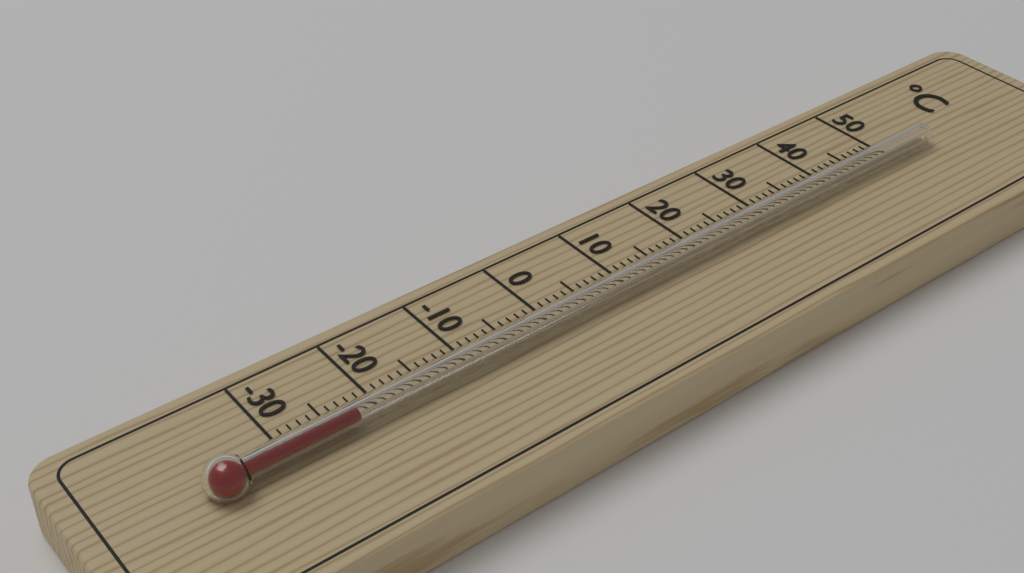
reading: -23 °C
